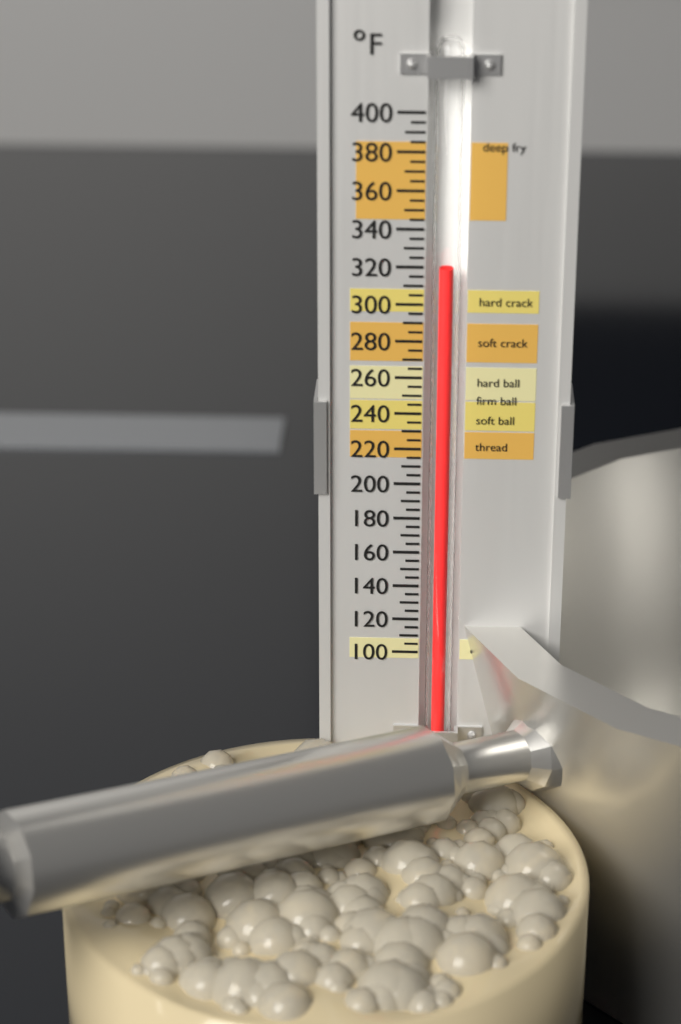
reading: 320 °F
